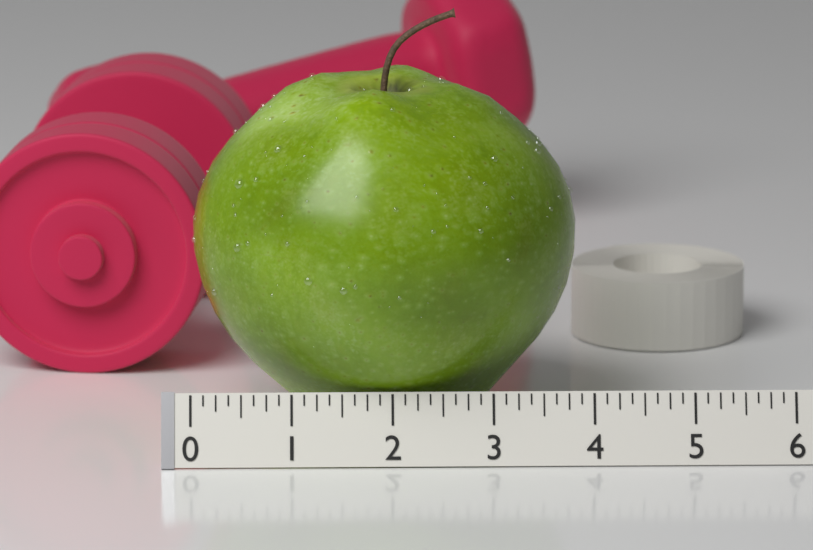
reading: 3.875 (no unit)
